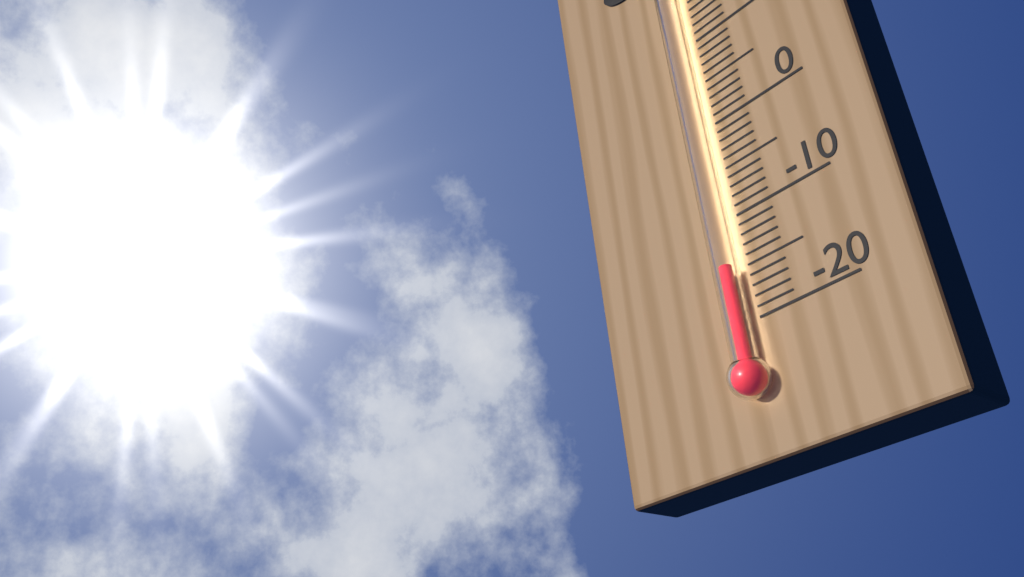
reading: -15 °C
